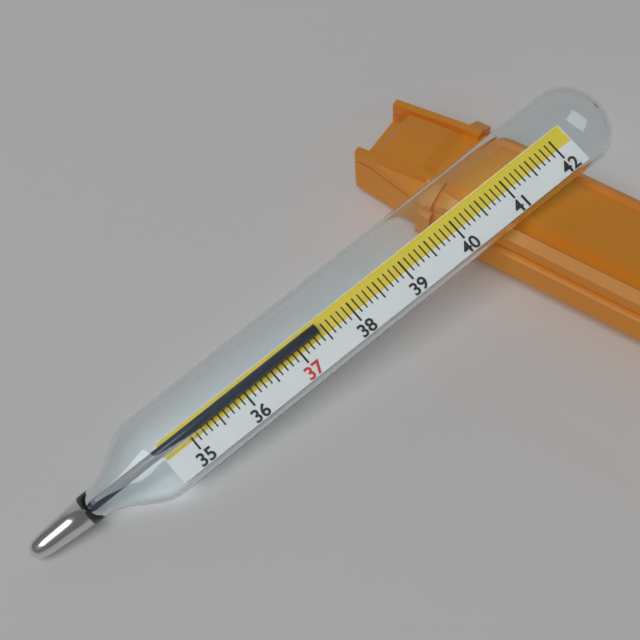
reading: 37.4 (no unit)
